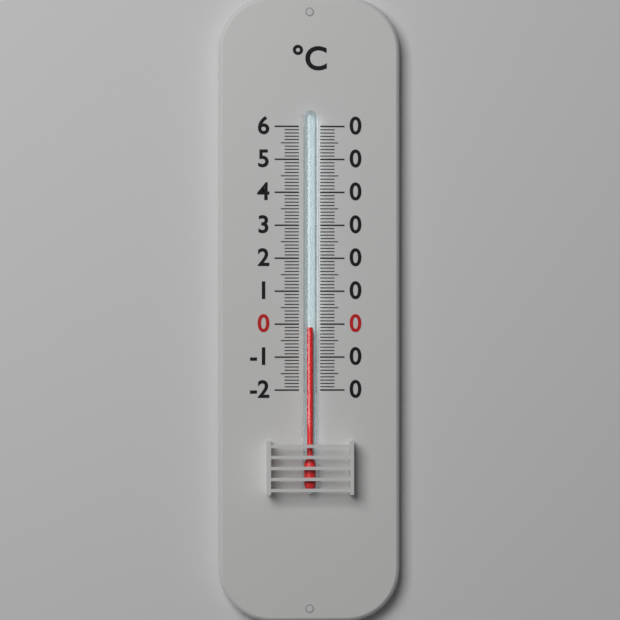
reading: -1 °C
